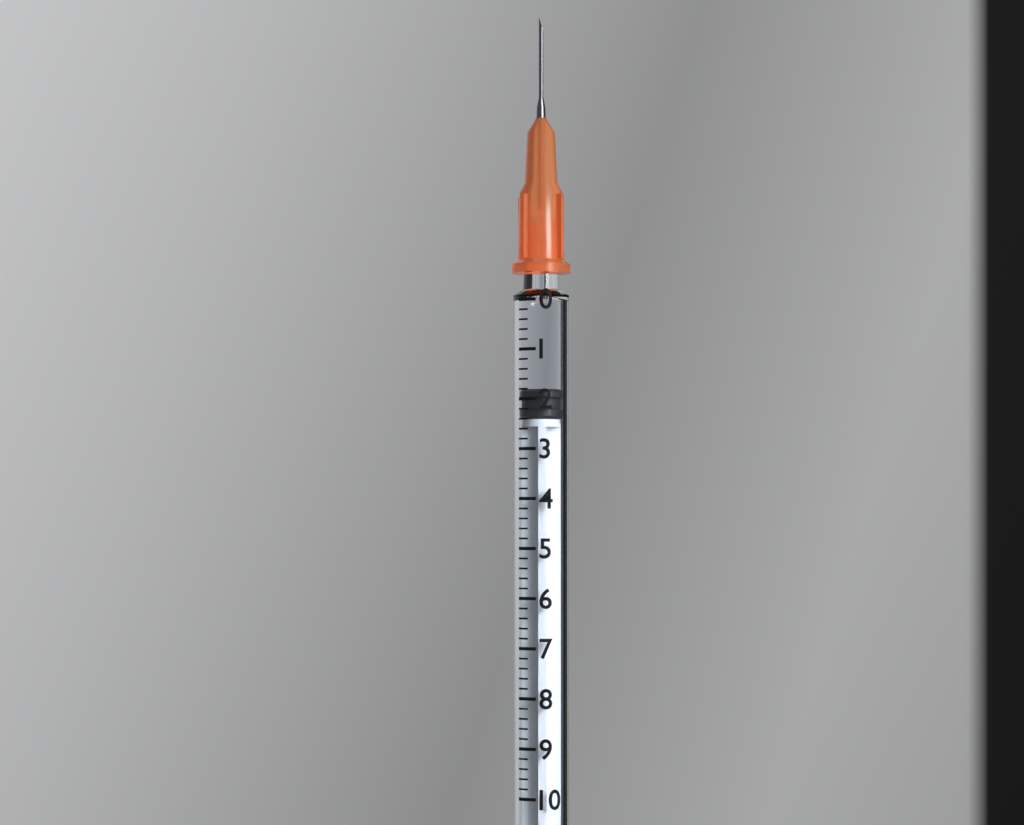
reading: 1.8 (no unit)
